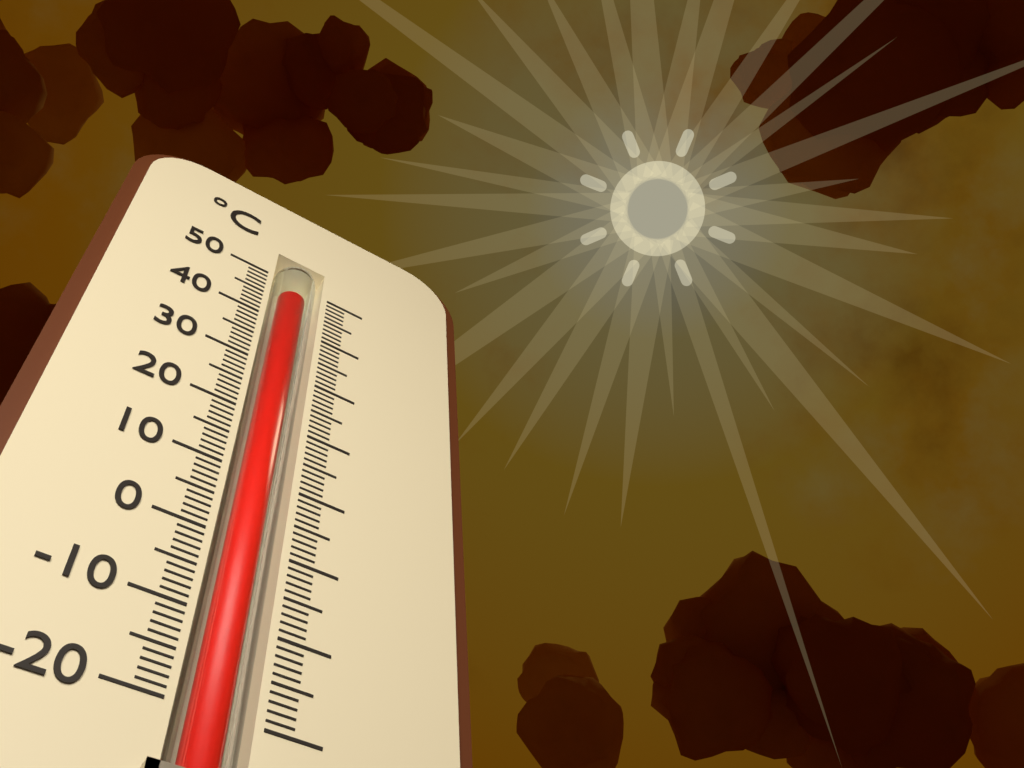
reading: 48 °C
